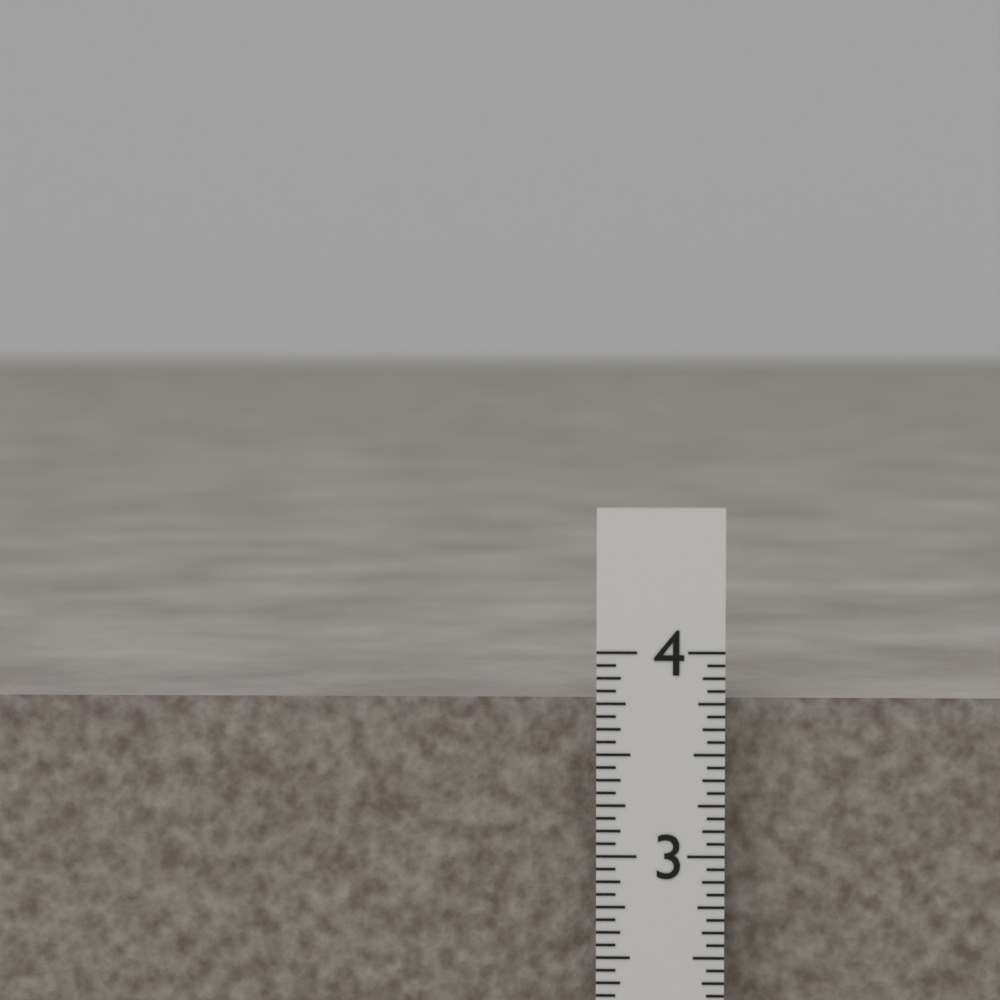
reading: 3.7500 in
